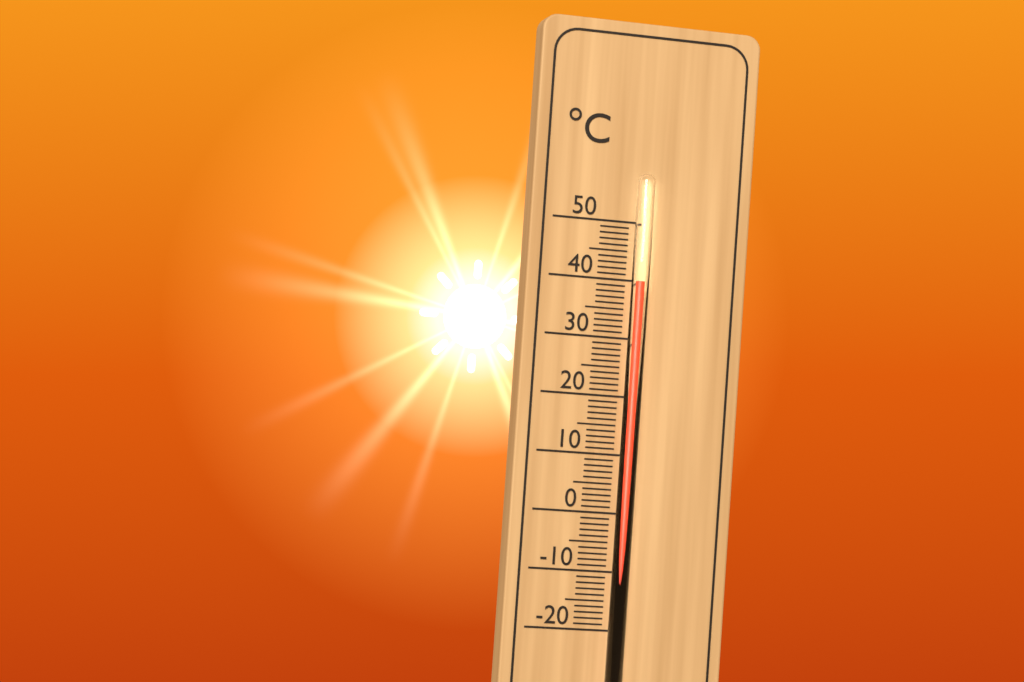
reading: 40 °C
